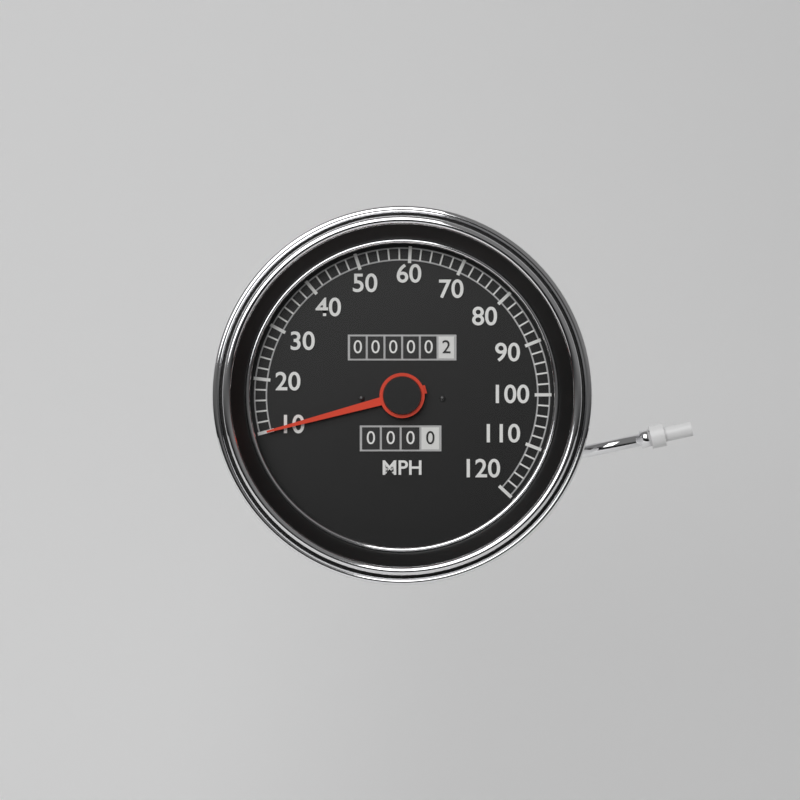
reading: 10 MPH
